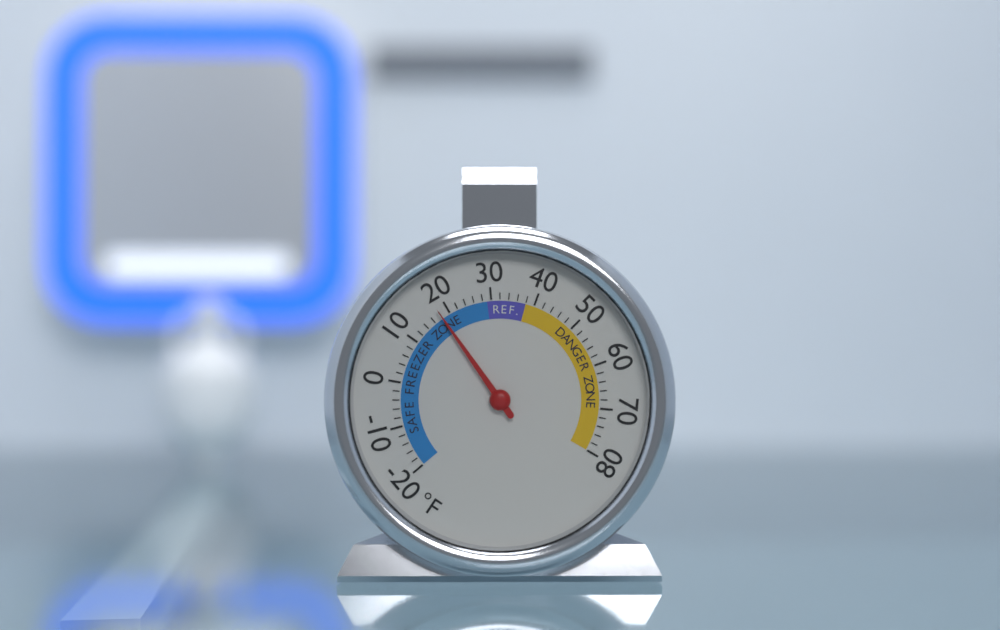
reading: 18 °F
